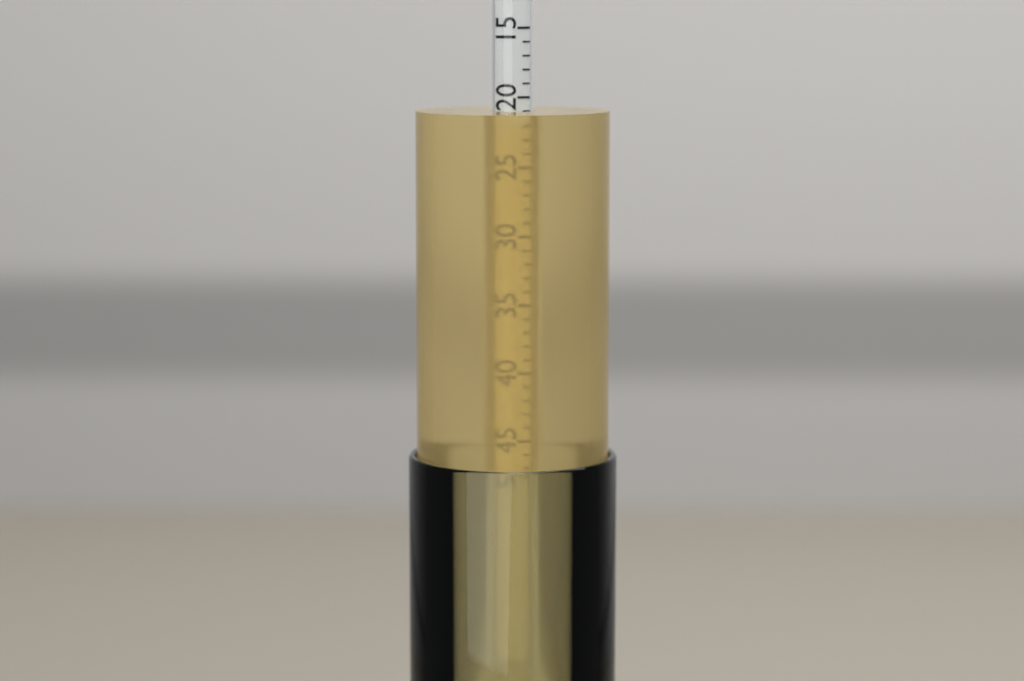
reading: 21 (no unit)
